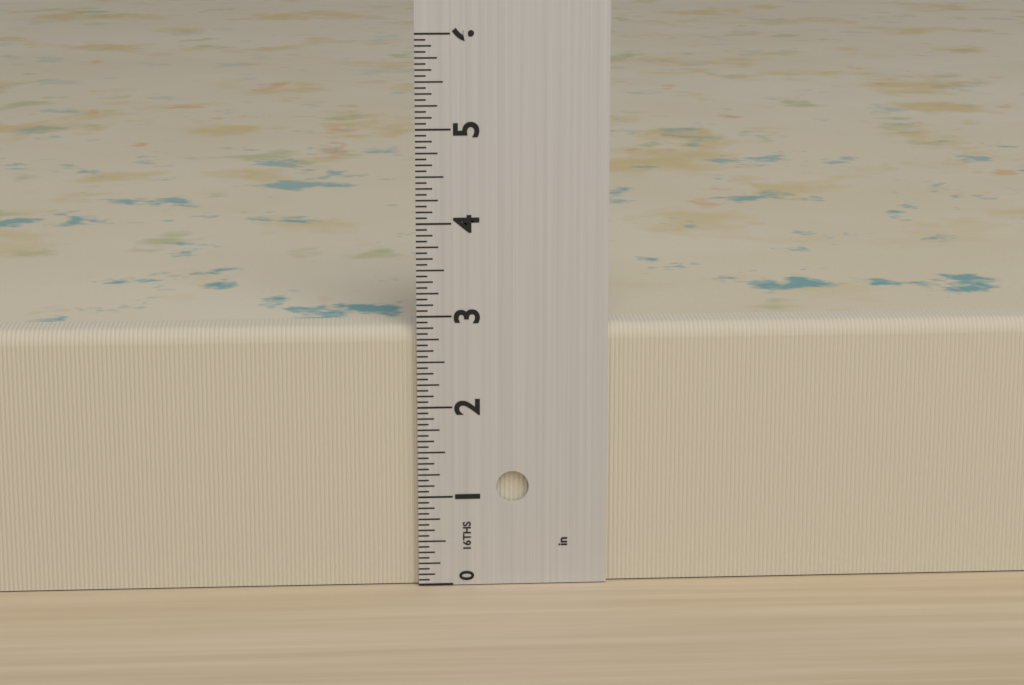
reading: 2.8750 in
